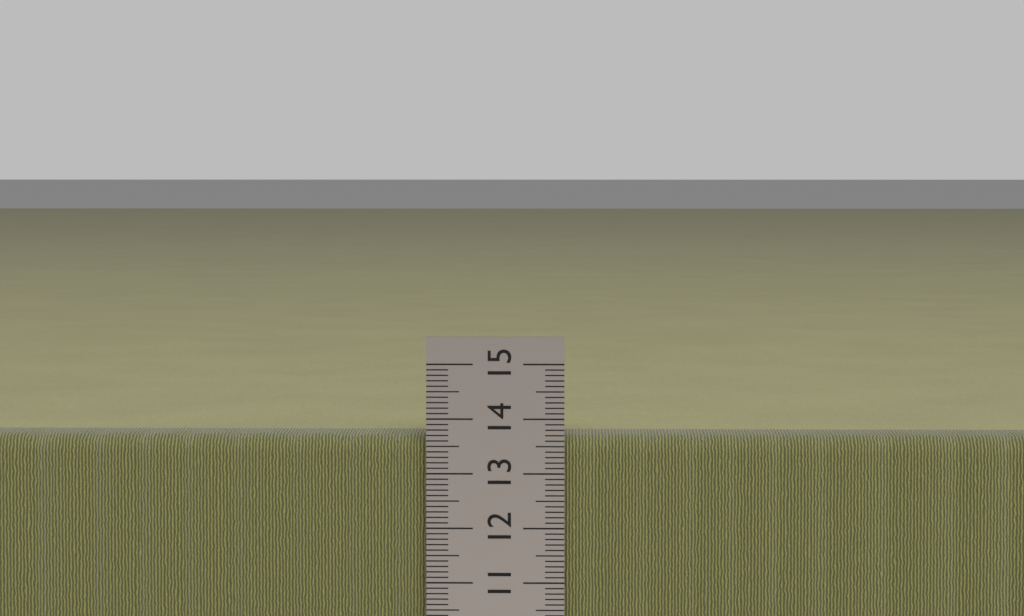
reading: 13.7 cm
